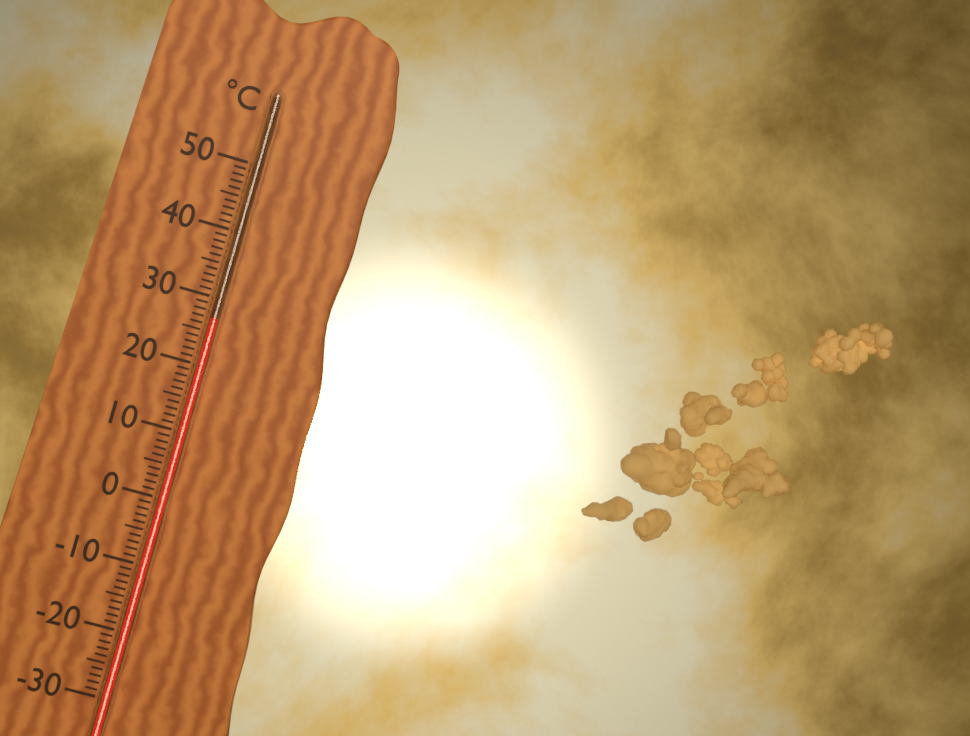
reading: 27 °C
